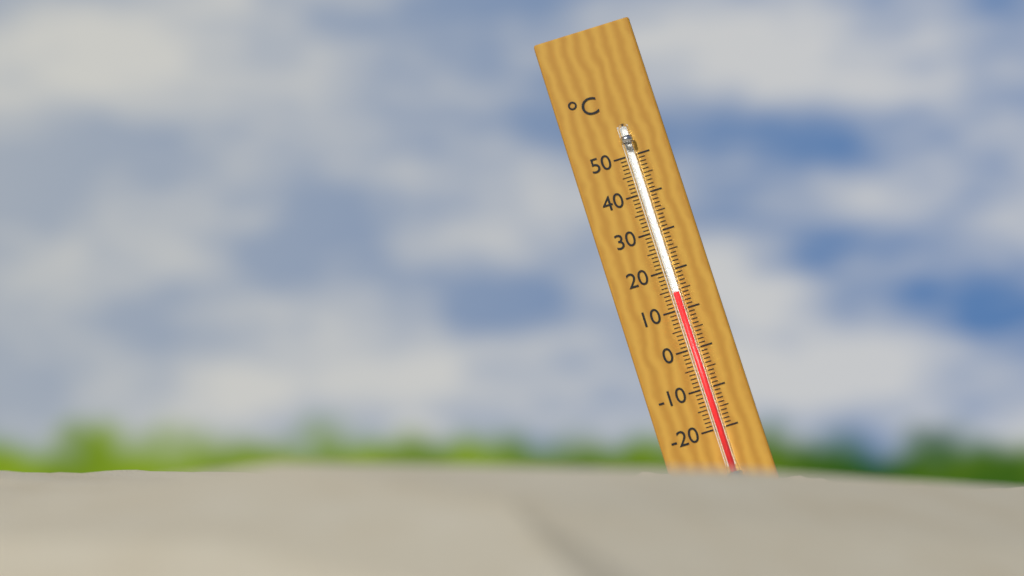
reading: 14 °C
